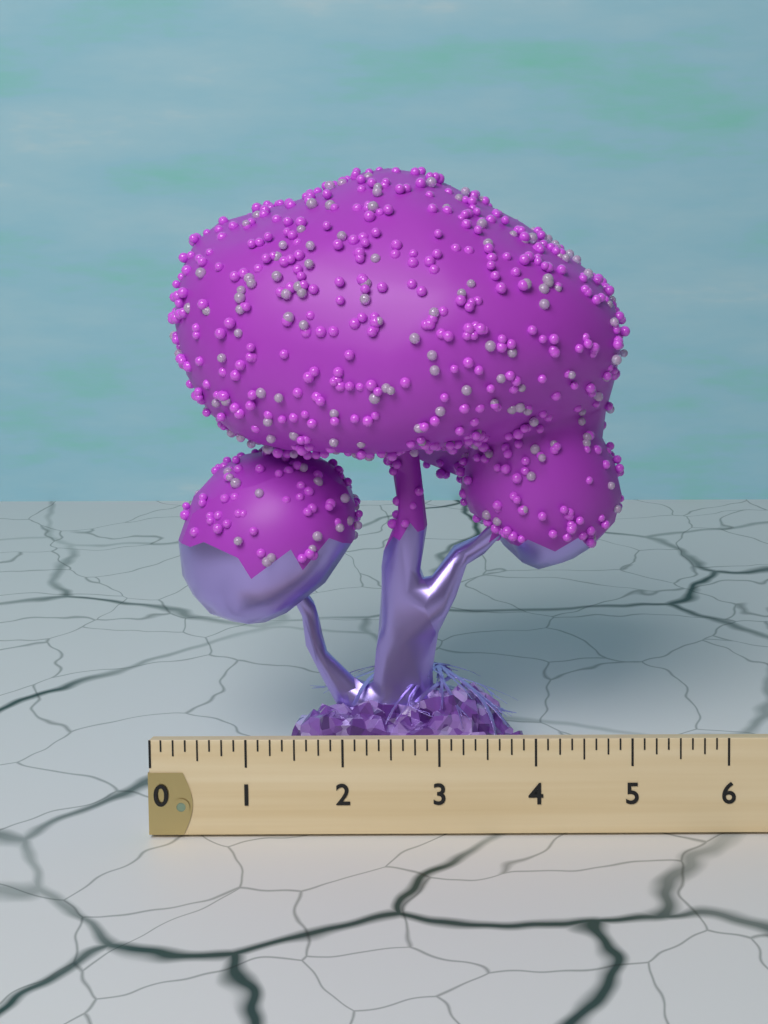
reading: 5.000 (no unit)
